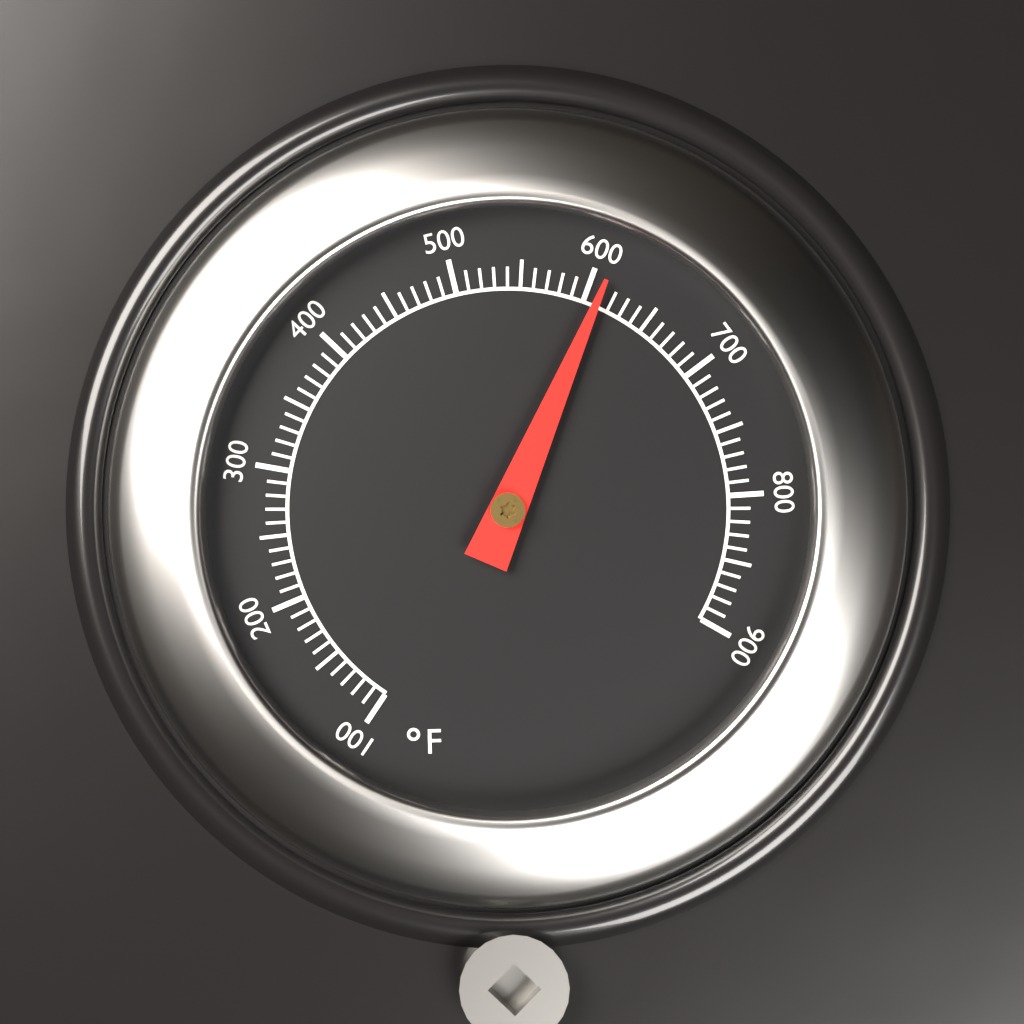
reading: 610 °F
